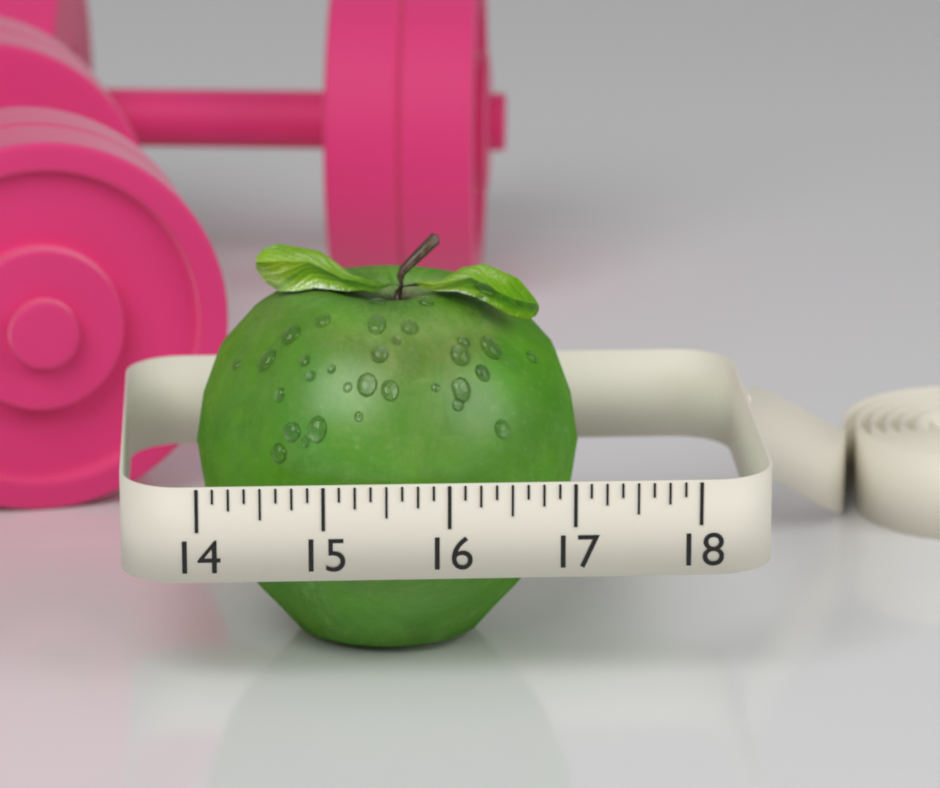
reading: 17.125 (no unit)
